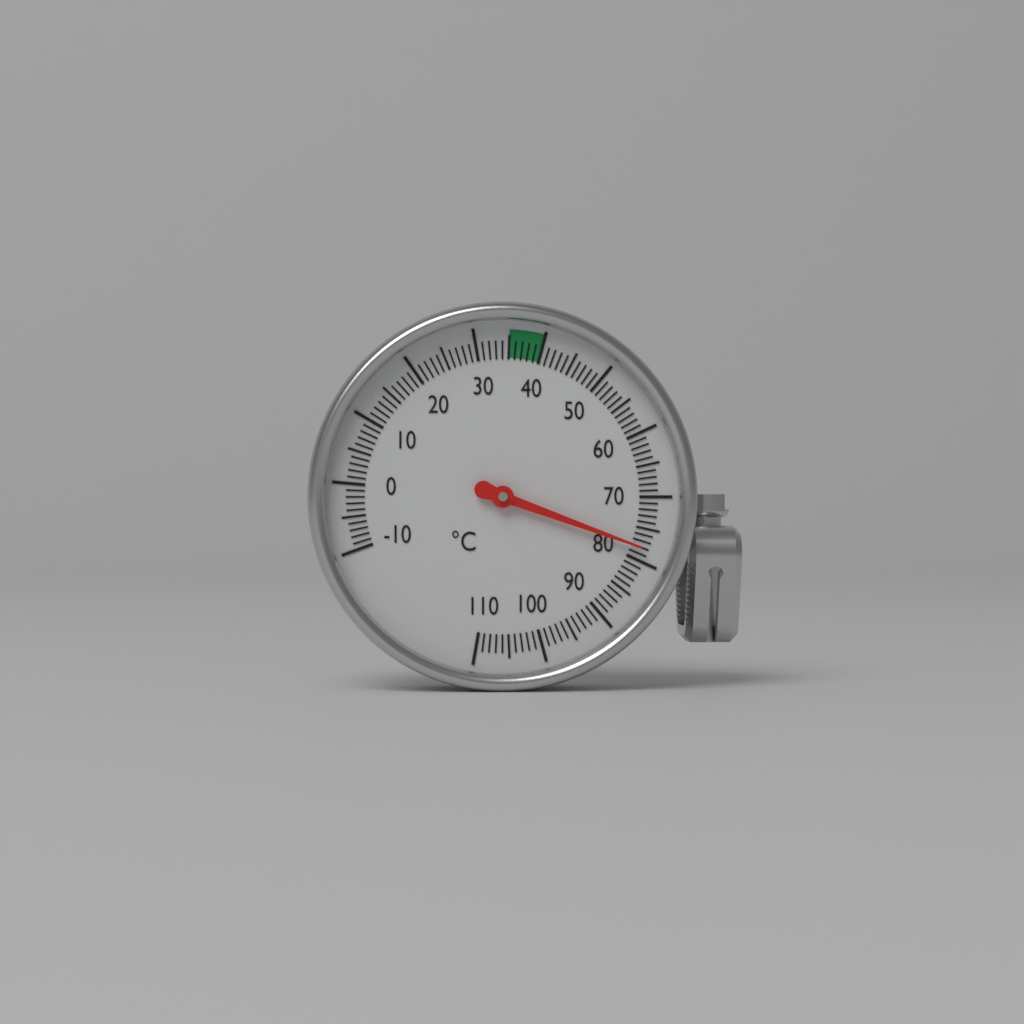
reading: 78 °C
